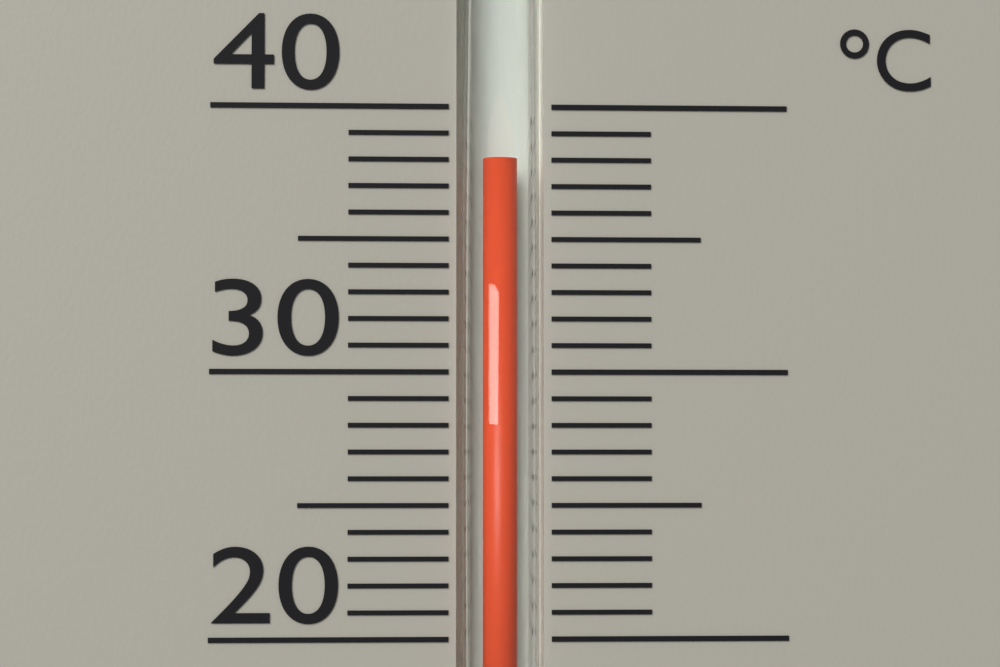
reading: 38 °C
